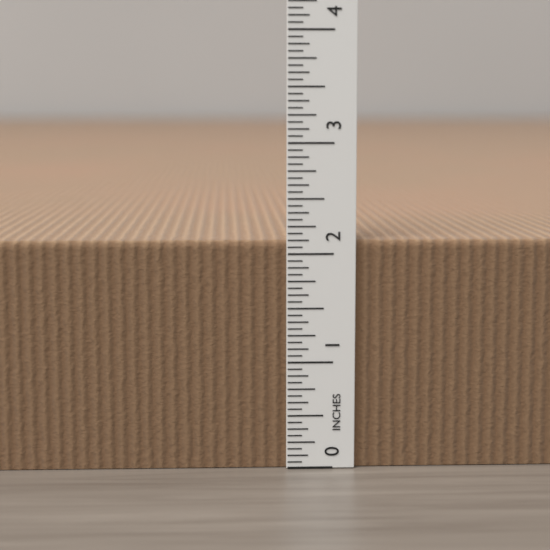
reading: 2.1250 in
